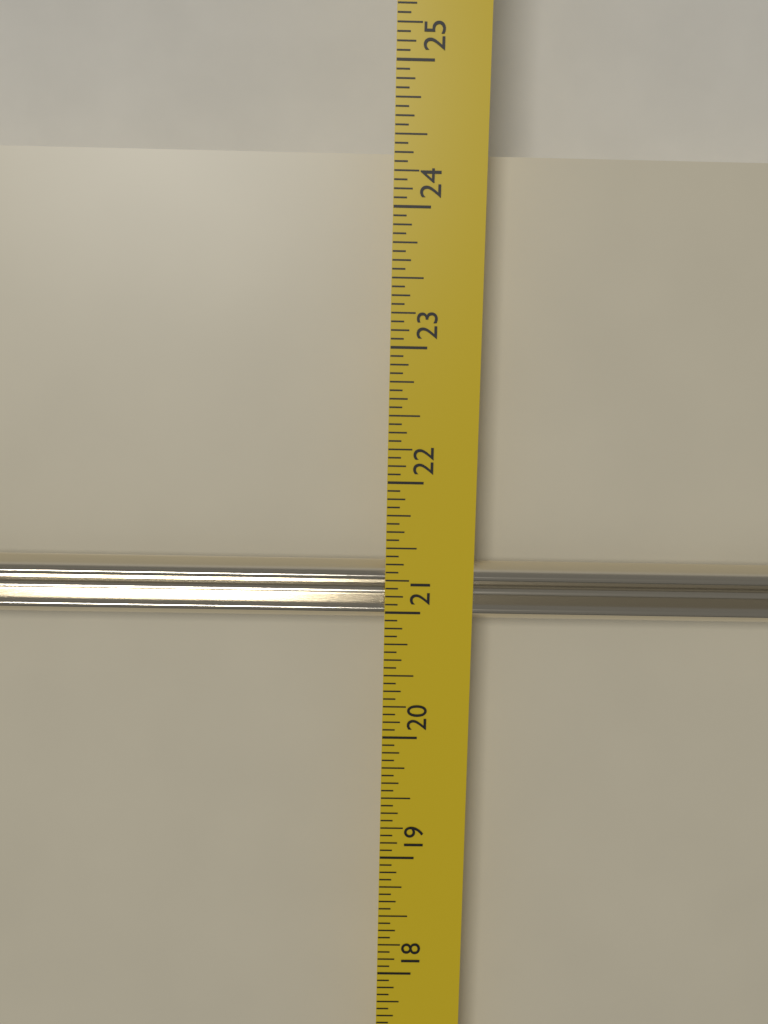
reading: 24.4375 in
